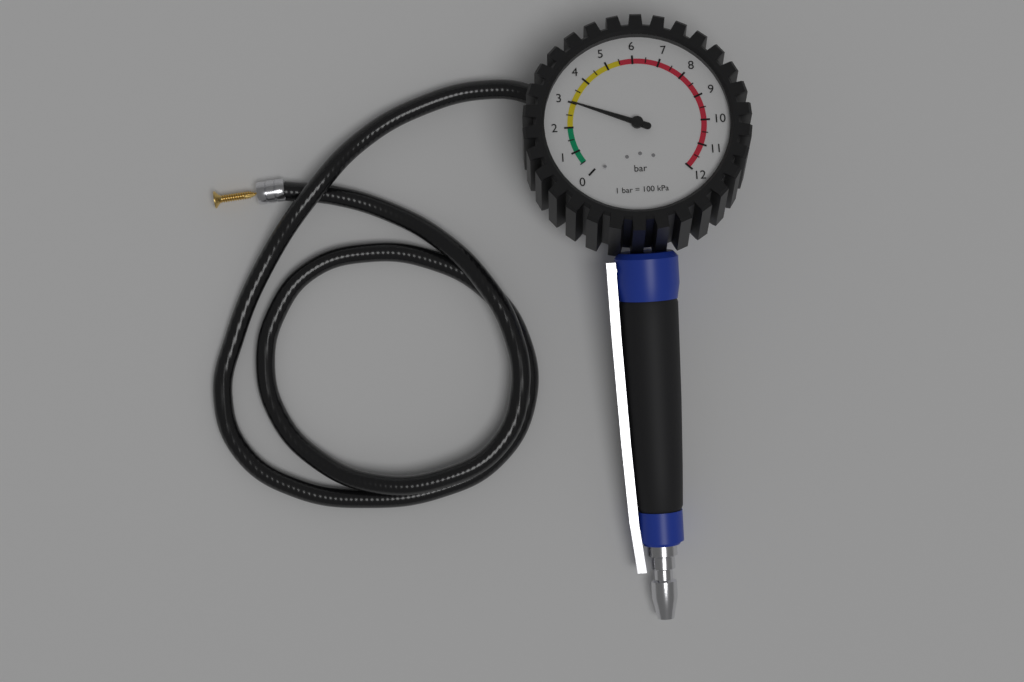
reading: 3.0 bar
